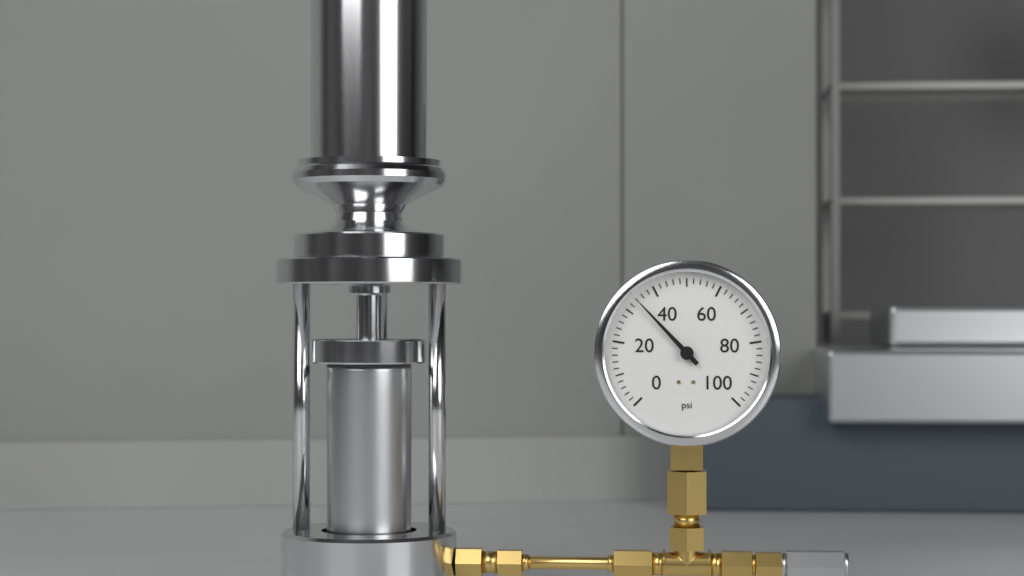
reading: 34 psi
